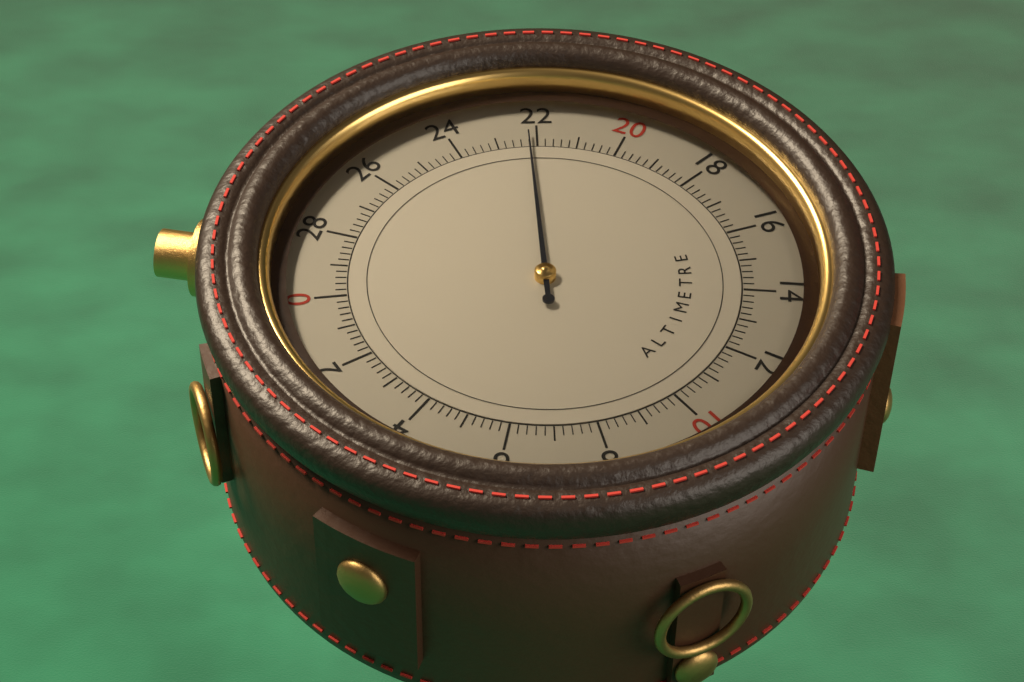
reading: 22.2 (no unit)
